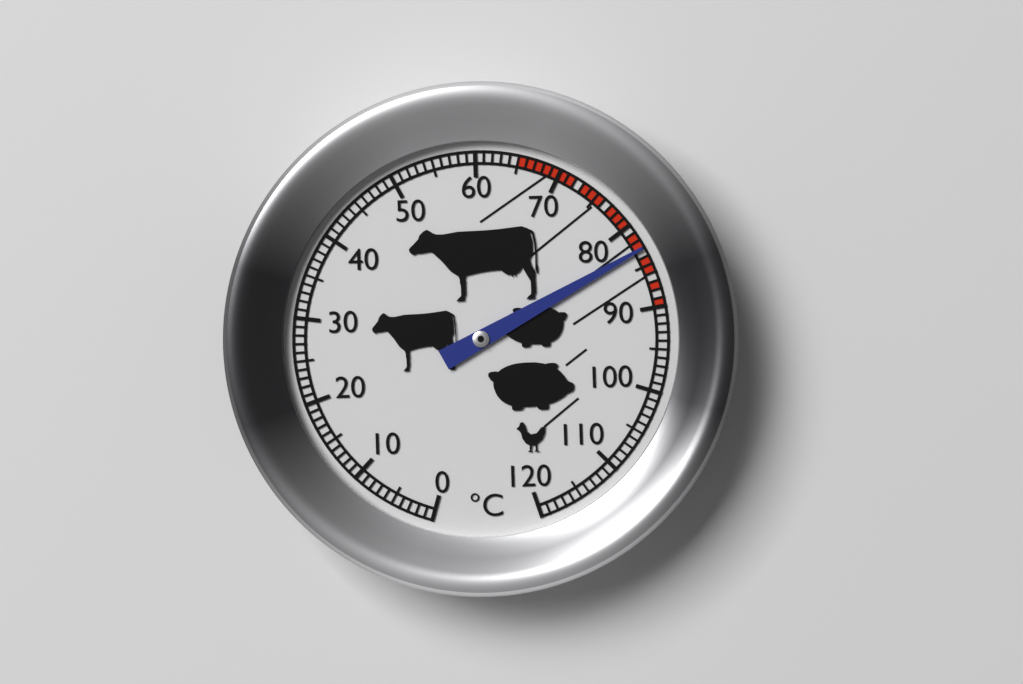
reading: 83 °C
